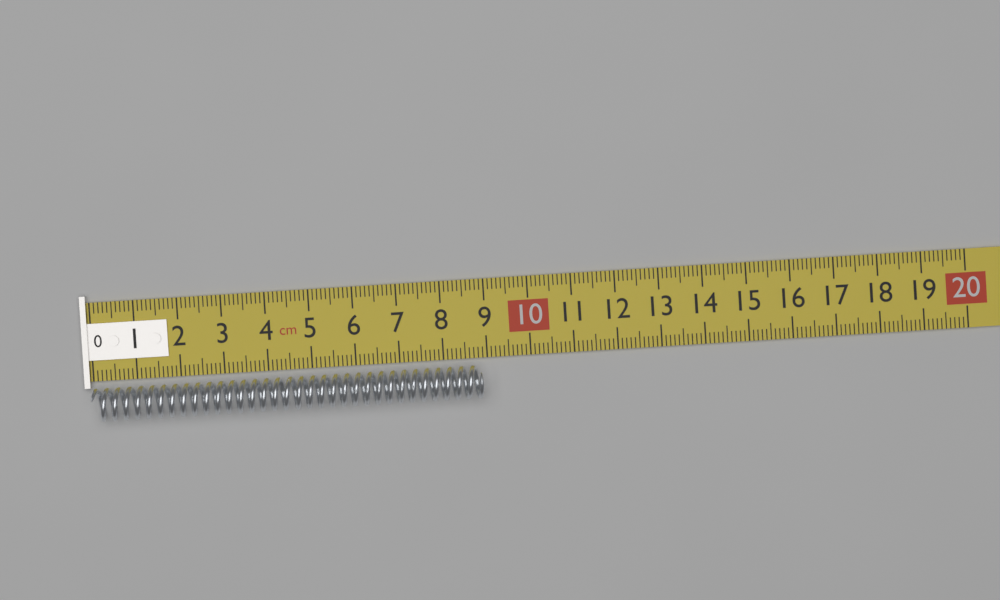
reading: 8.9 cm
